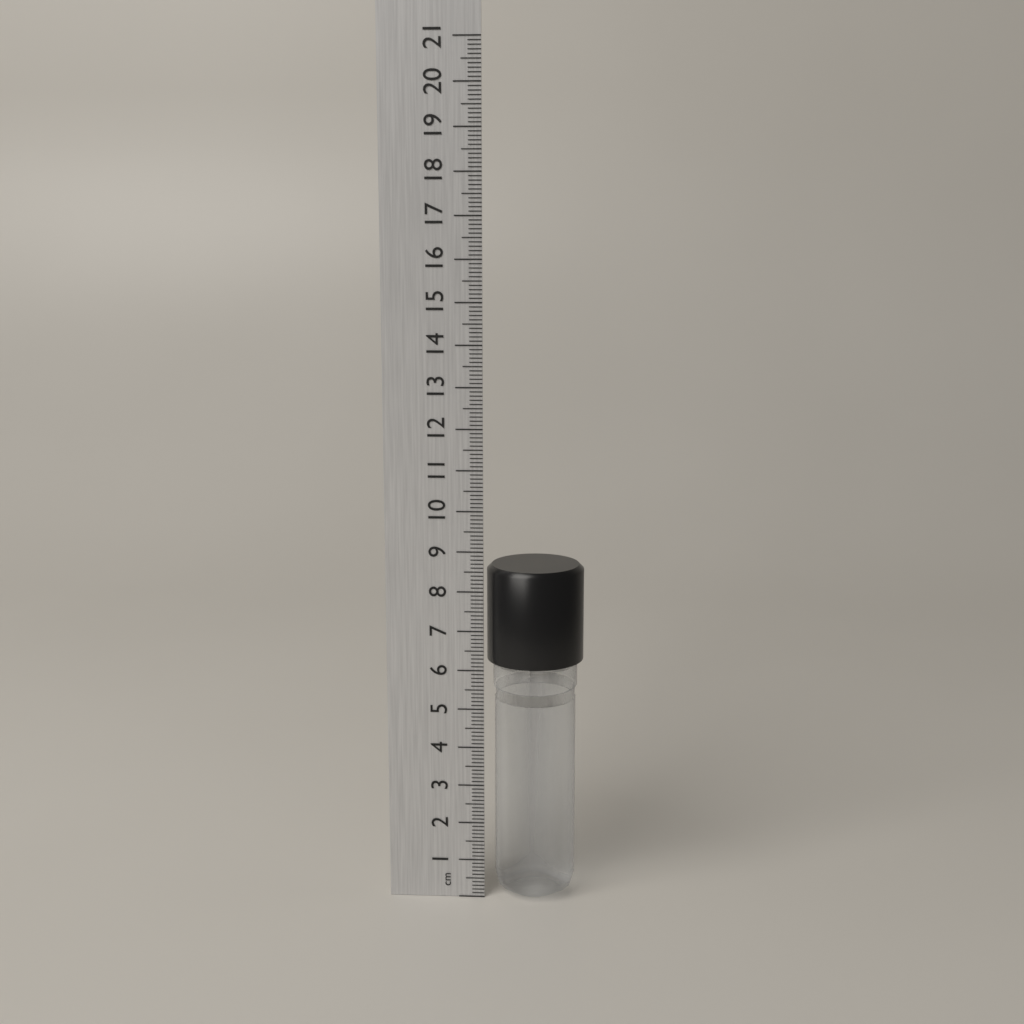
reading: 8.6 cm
